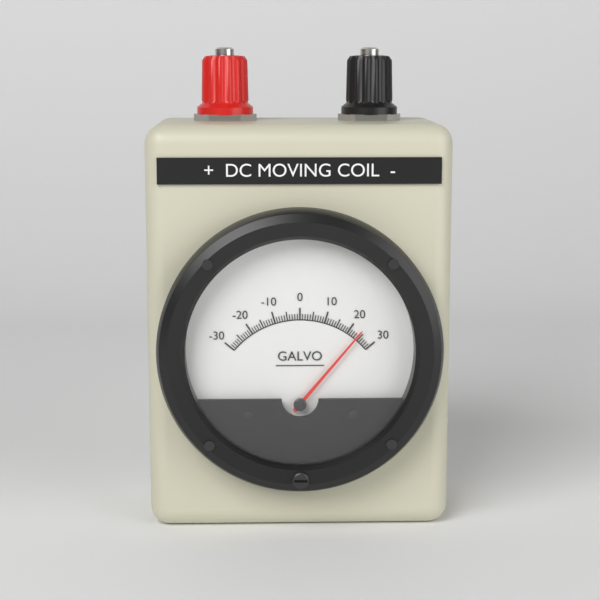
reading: 24 (no unit)
